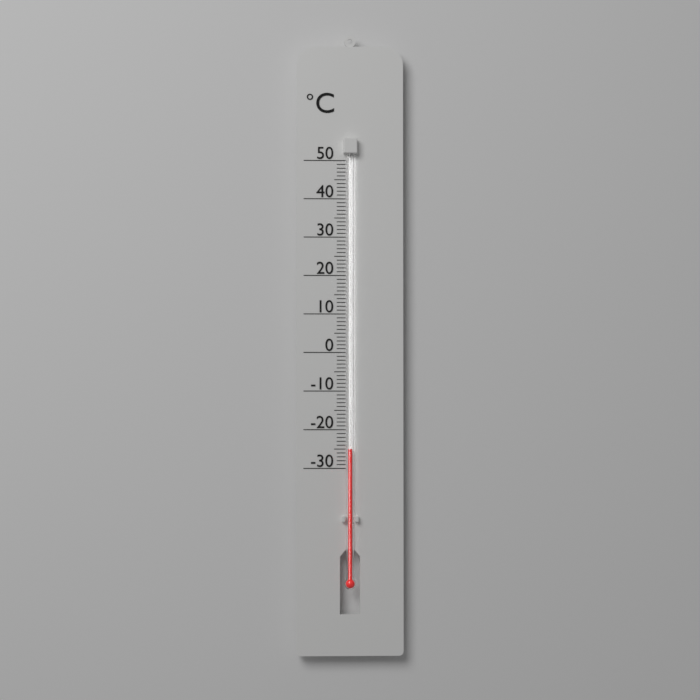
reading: -25 °C
